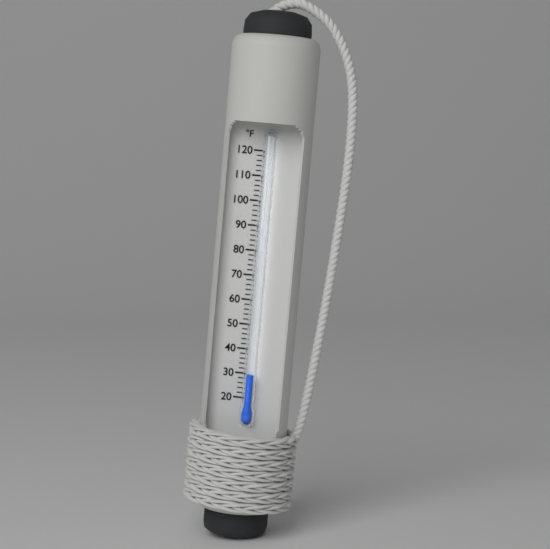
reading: 30 °F
